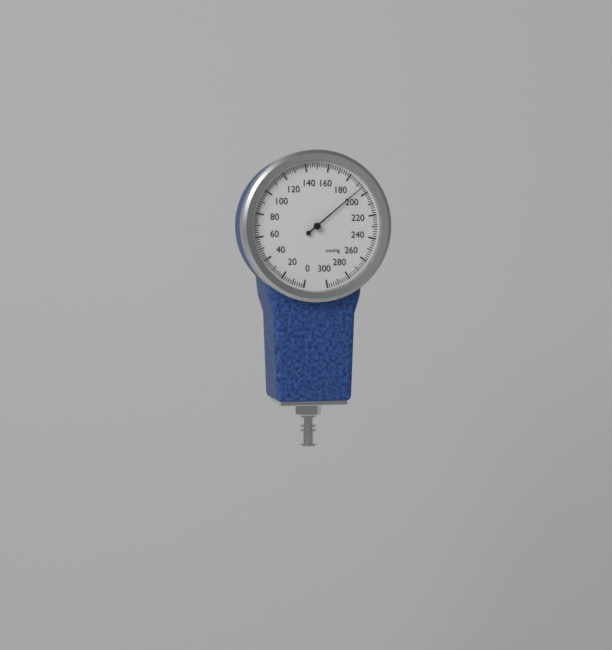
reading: 194 mmHg
